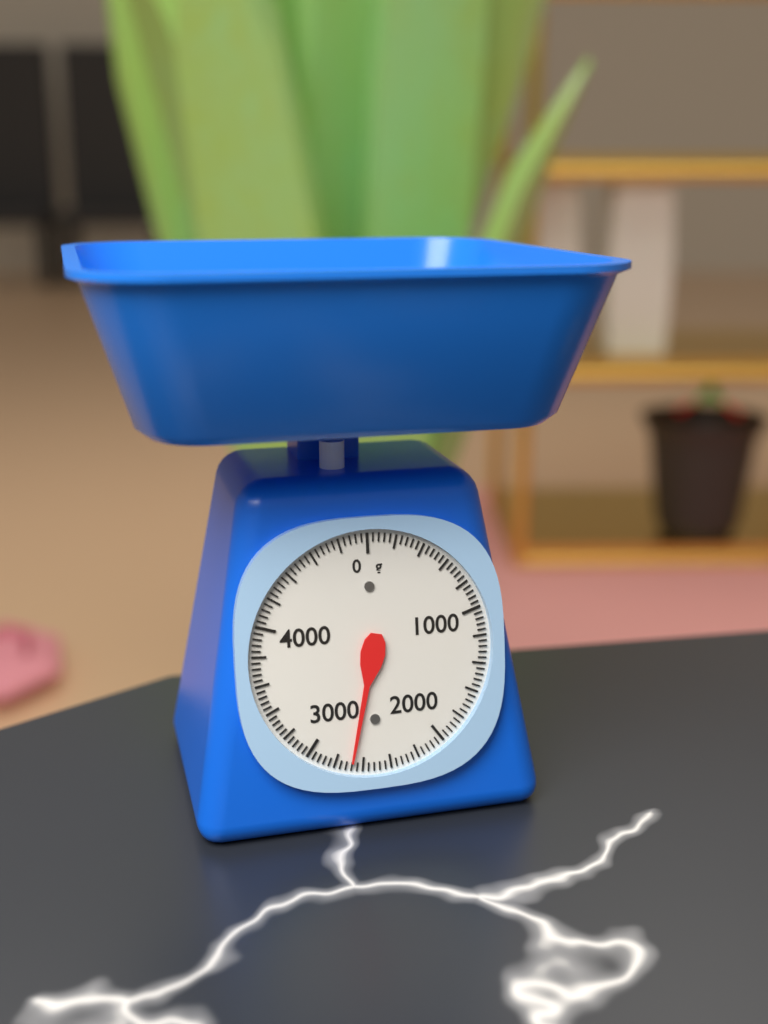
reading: 2680 g
